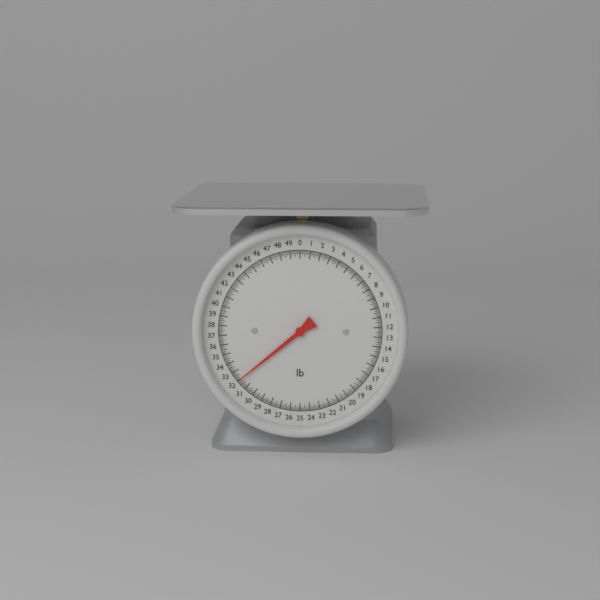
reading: 32.000 lb
